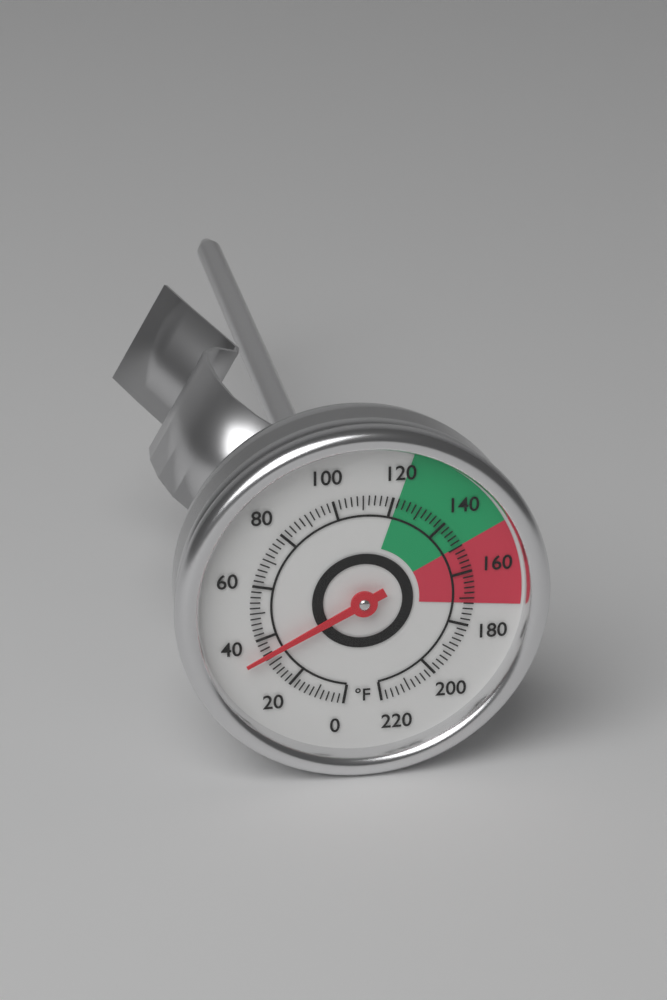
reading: 34 °F
